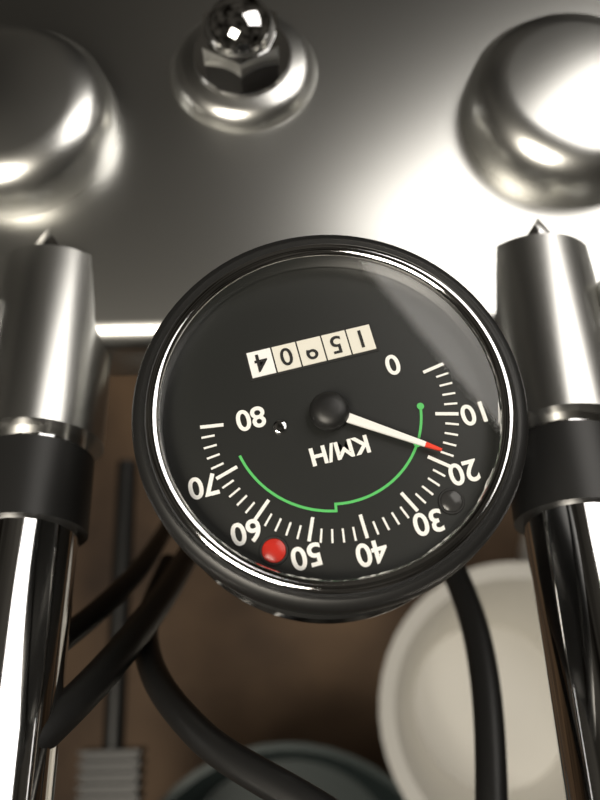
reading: 18 km/h
